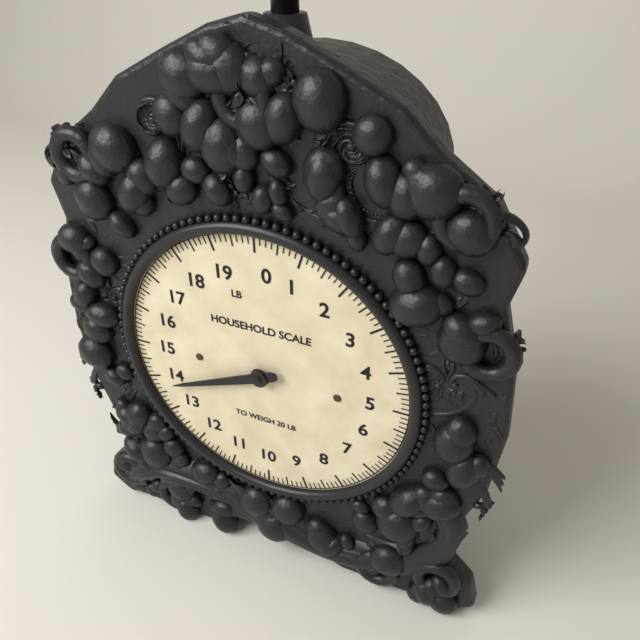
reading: 13.750 lb
